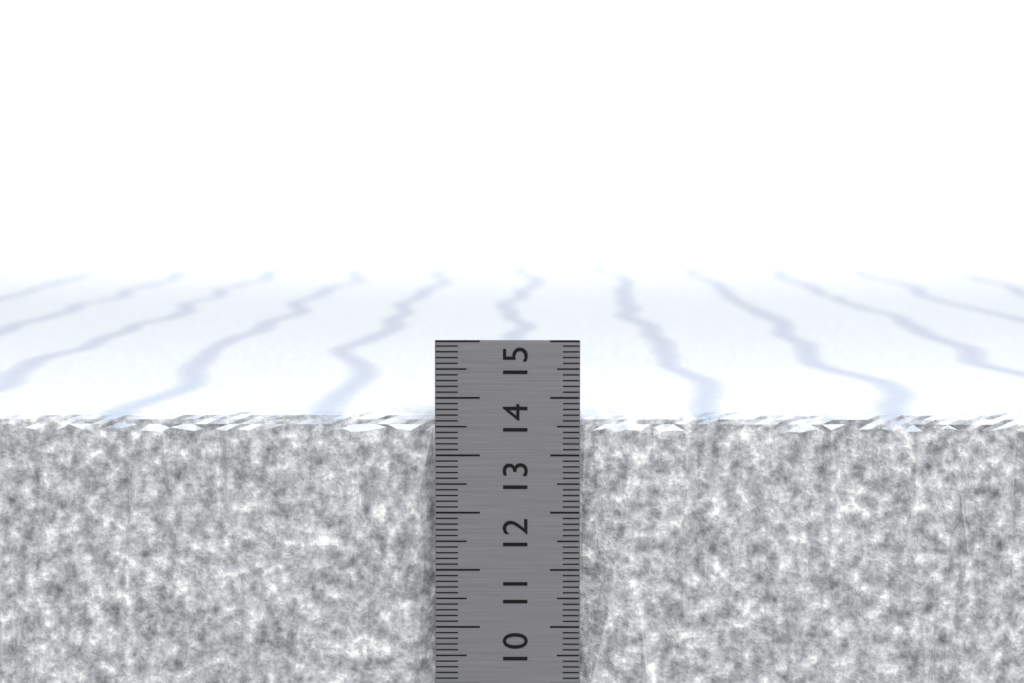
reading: 13.7 cm
